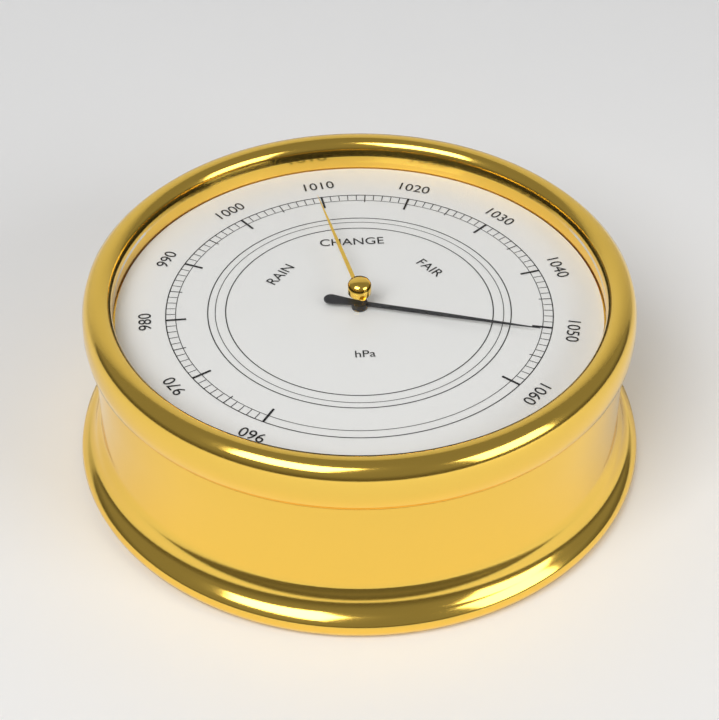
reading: 1051 hPa
